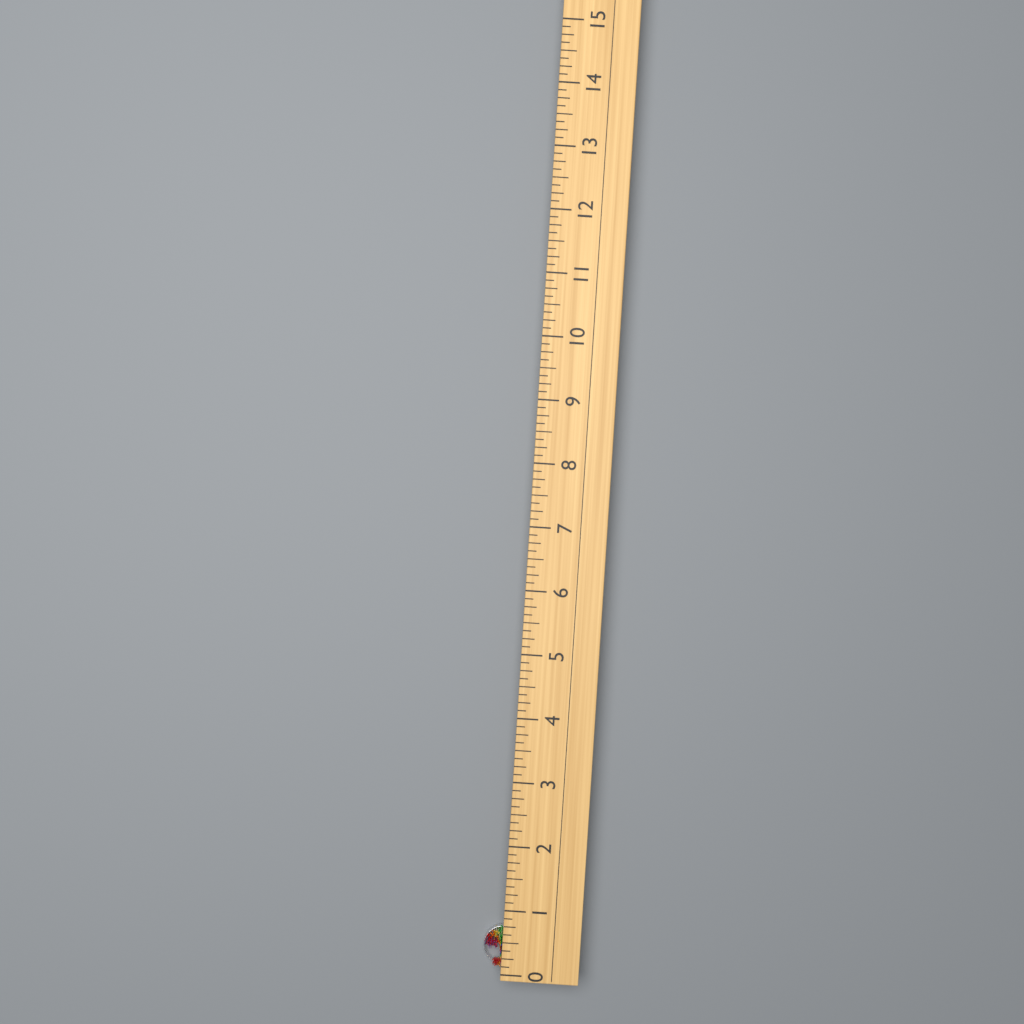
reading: 0.625 (no unit)
